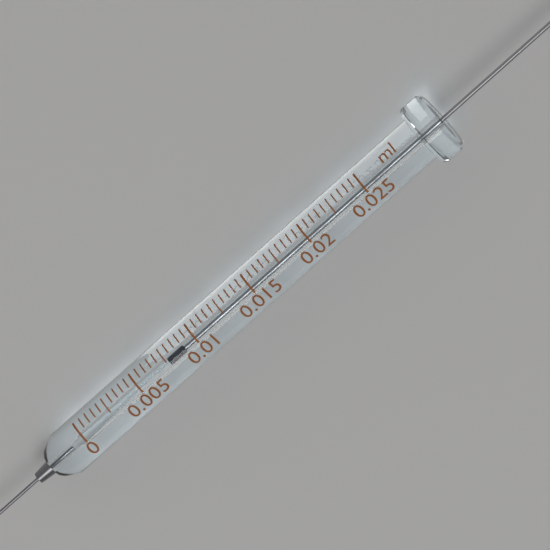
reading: 0.0075 ml
